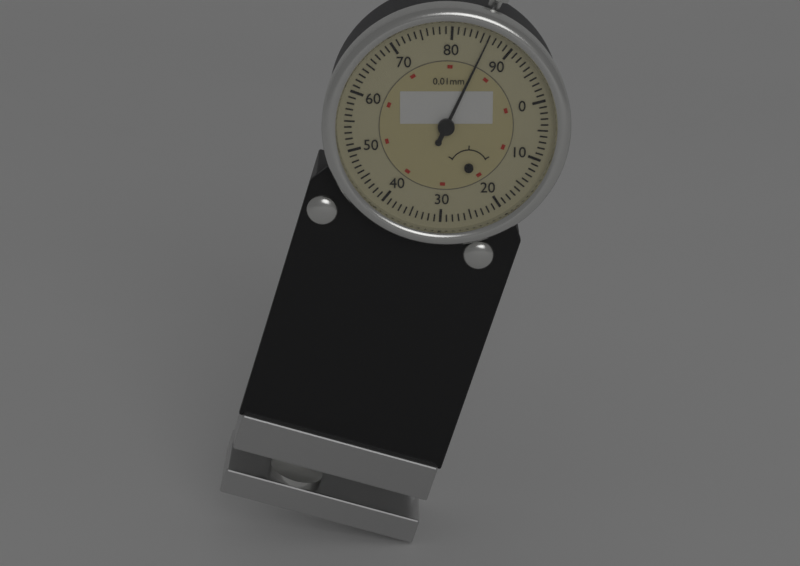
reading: 0.86 mm
